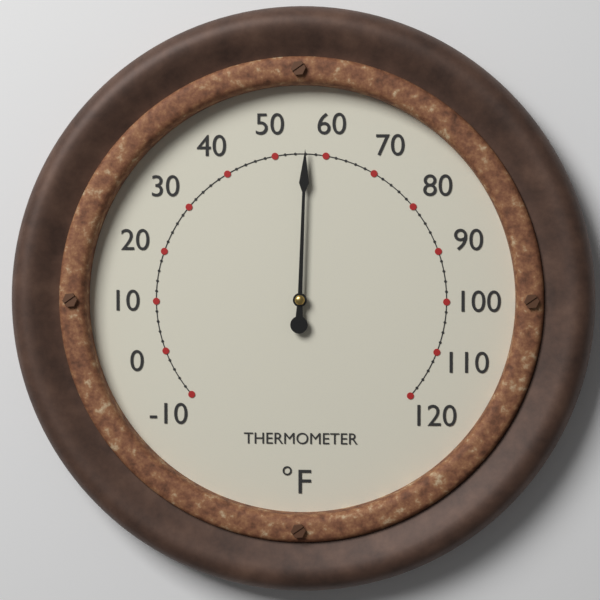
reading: 56 °F
